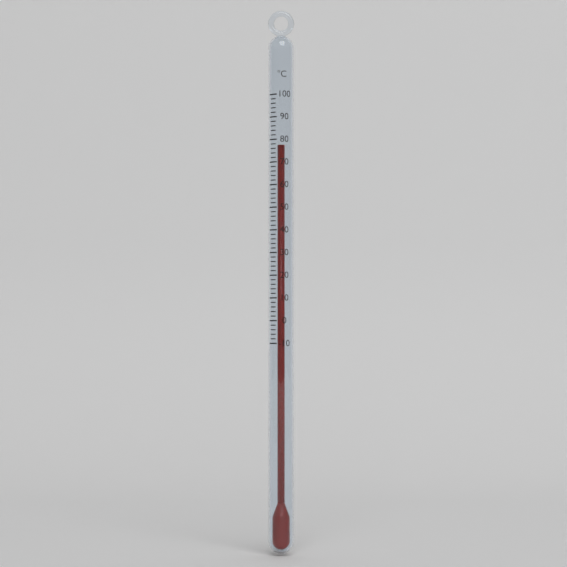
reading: 78 °C
